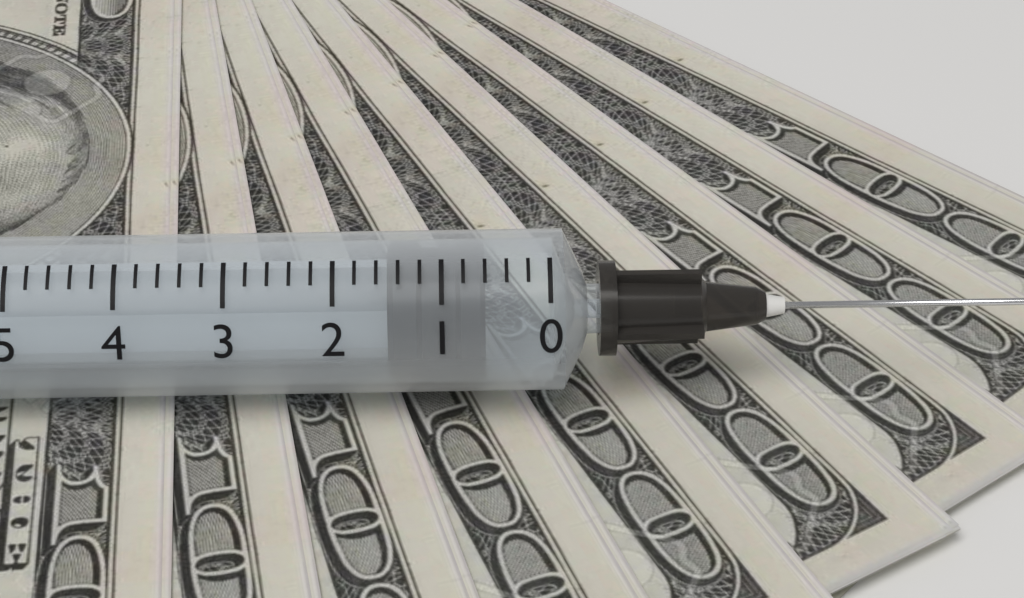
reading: 0.6 ml
